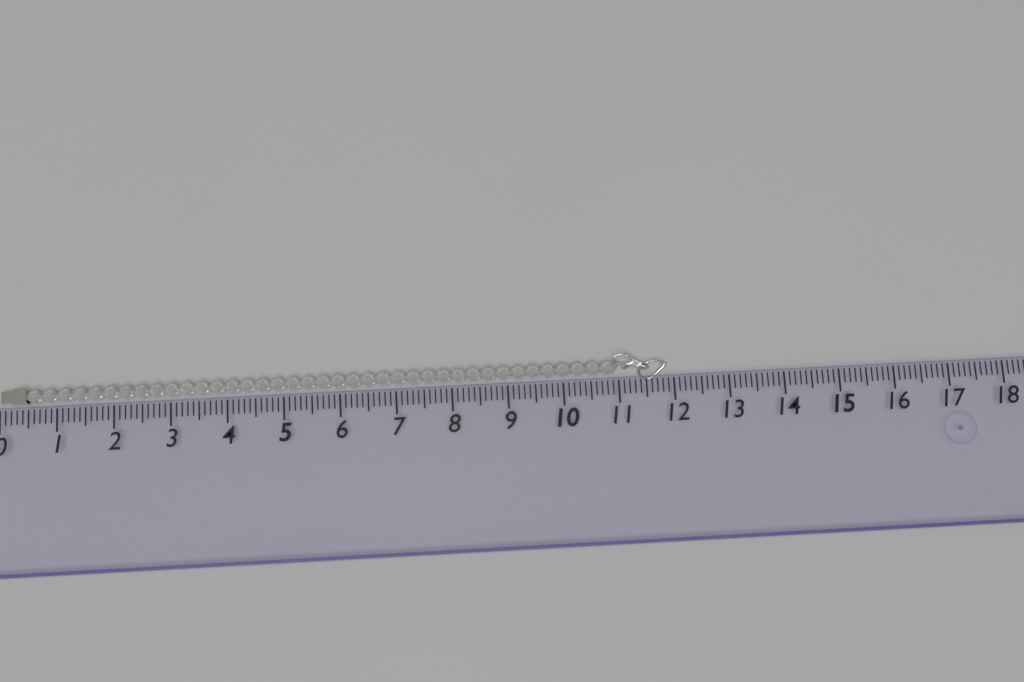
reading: 11.9 (no unit)
